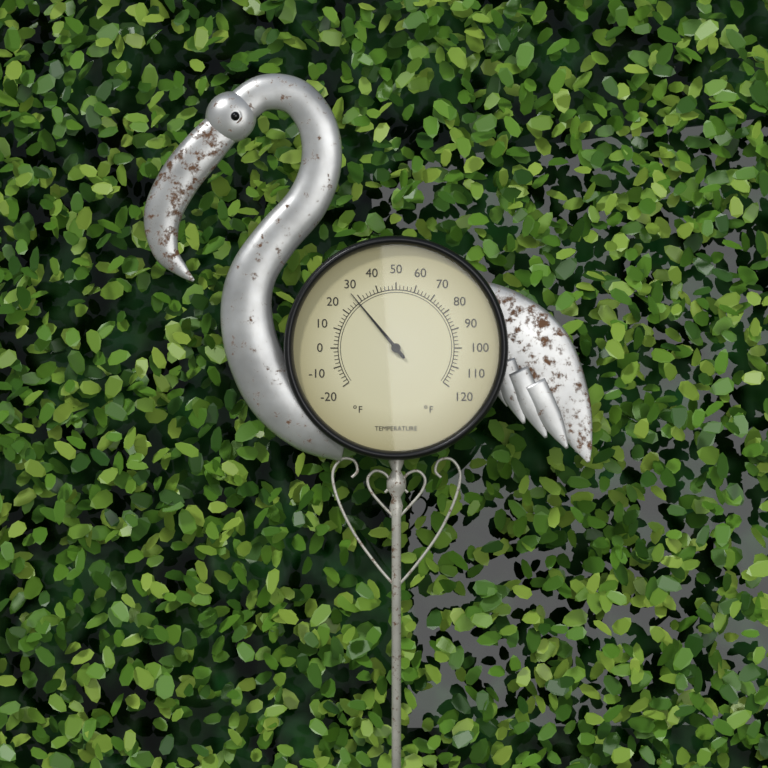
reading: 28 °F
